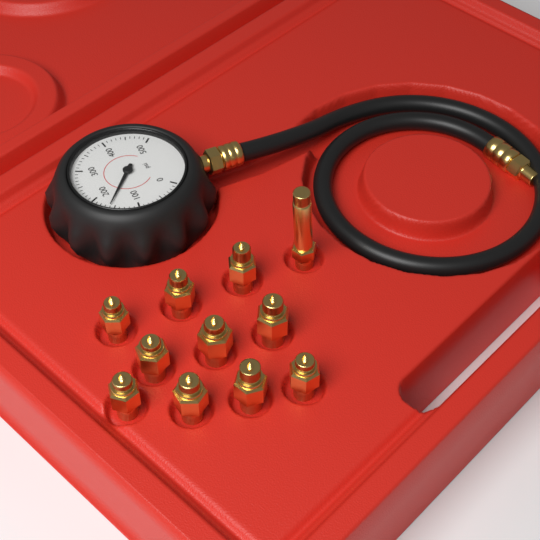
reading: 160 psi
